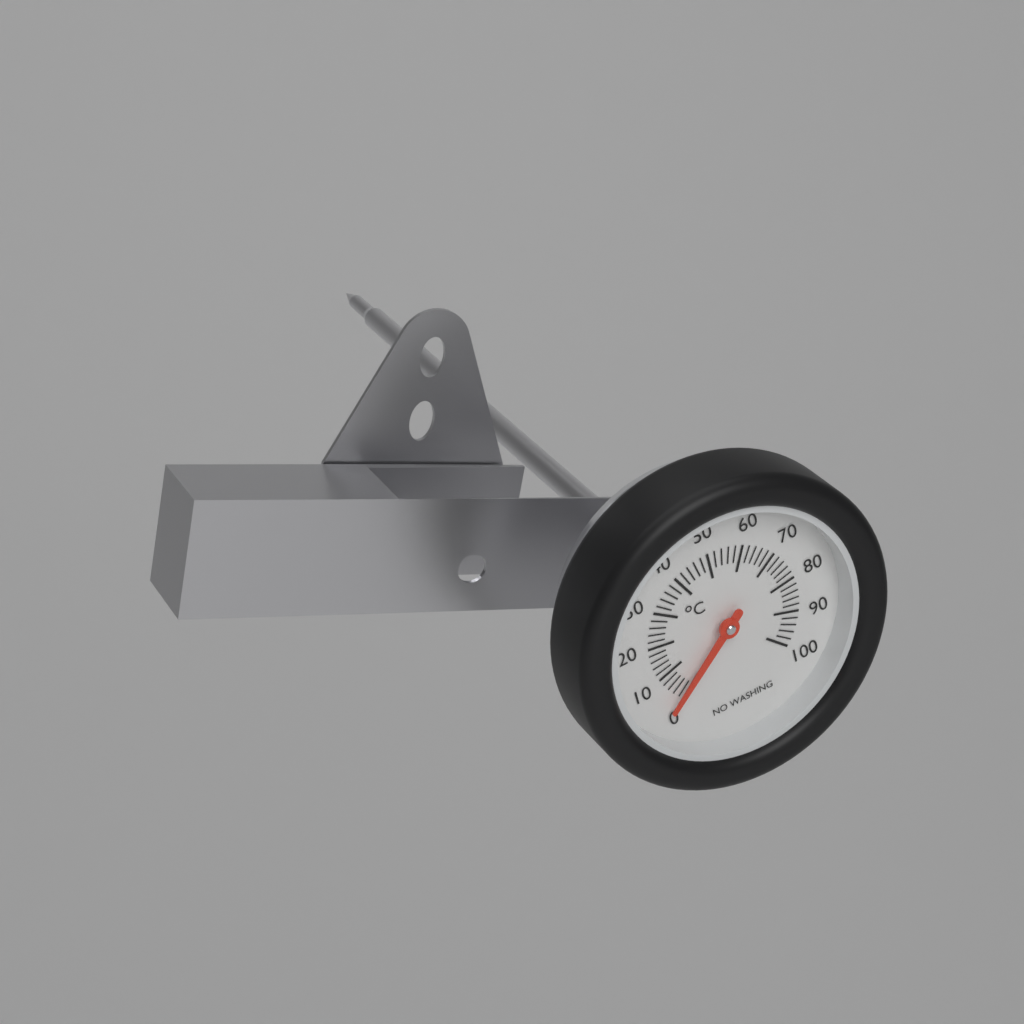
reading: 2 °C
